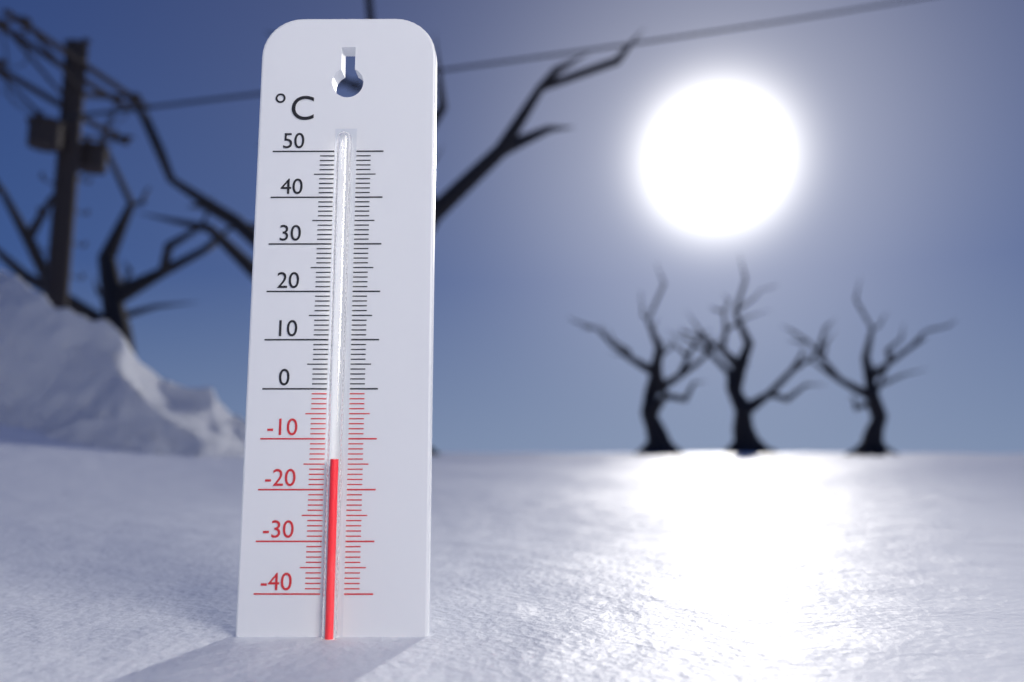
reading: -14 °C
